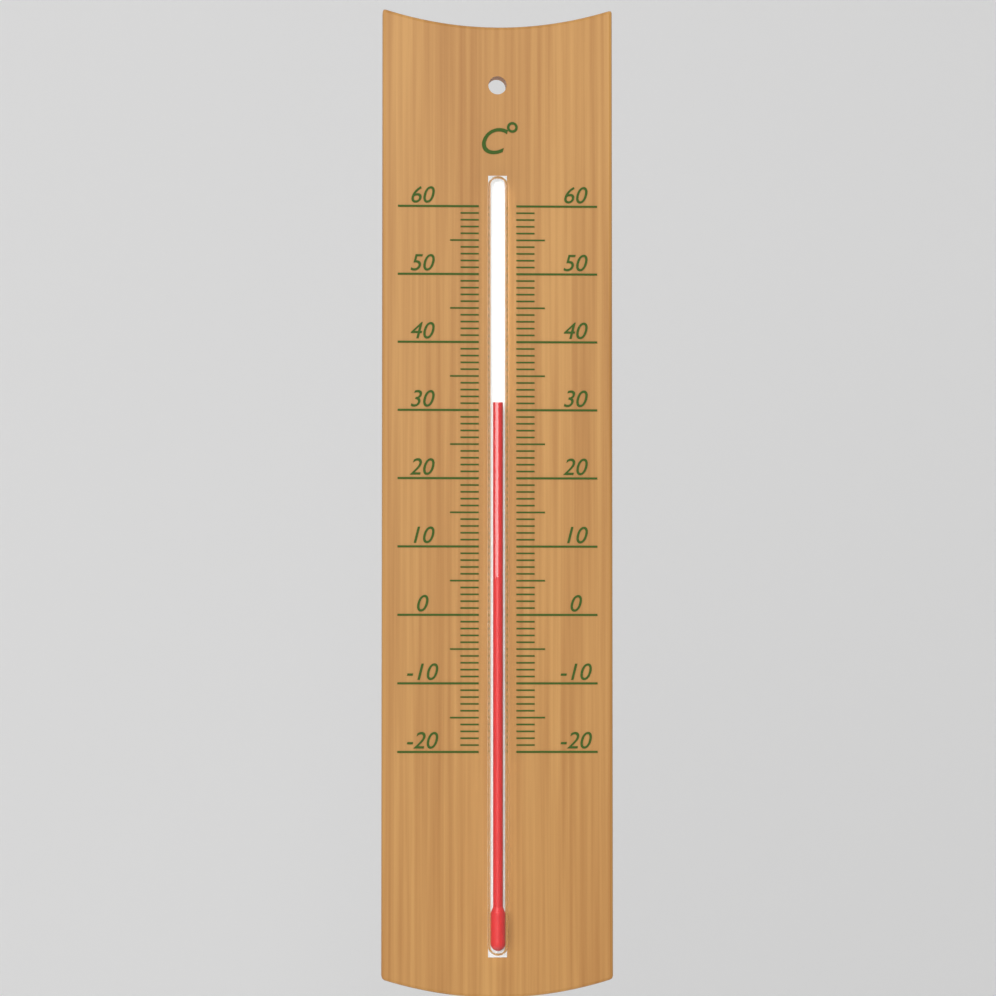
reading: 31 °C
